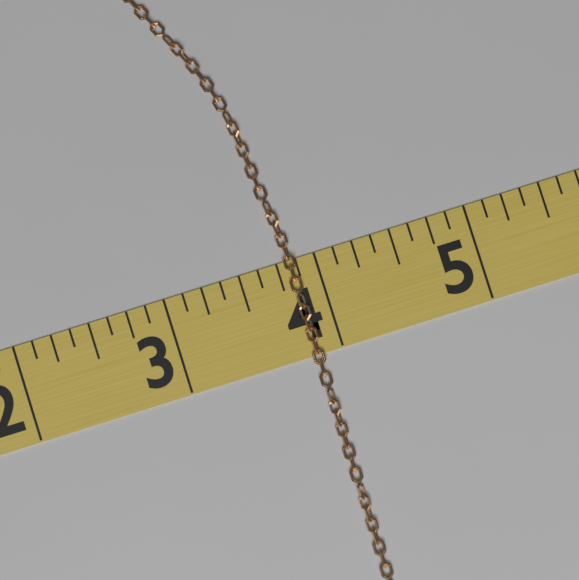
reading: 3.875 (no unit)
